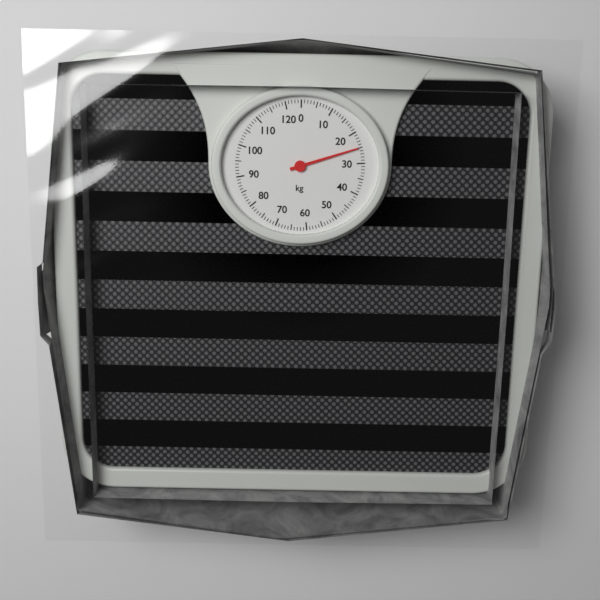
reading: 25 kg
